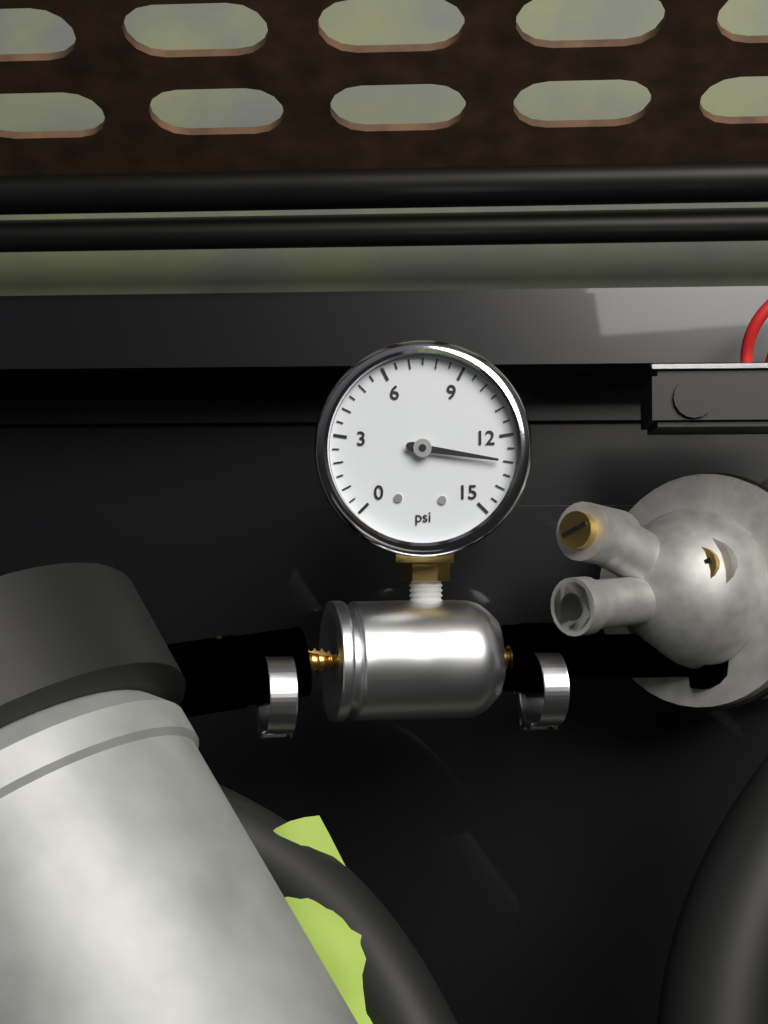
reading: 13.0 psi
